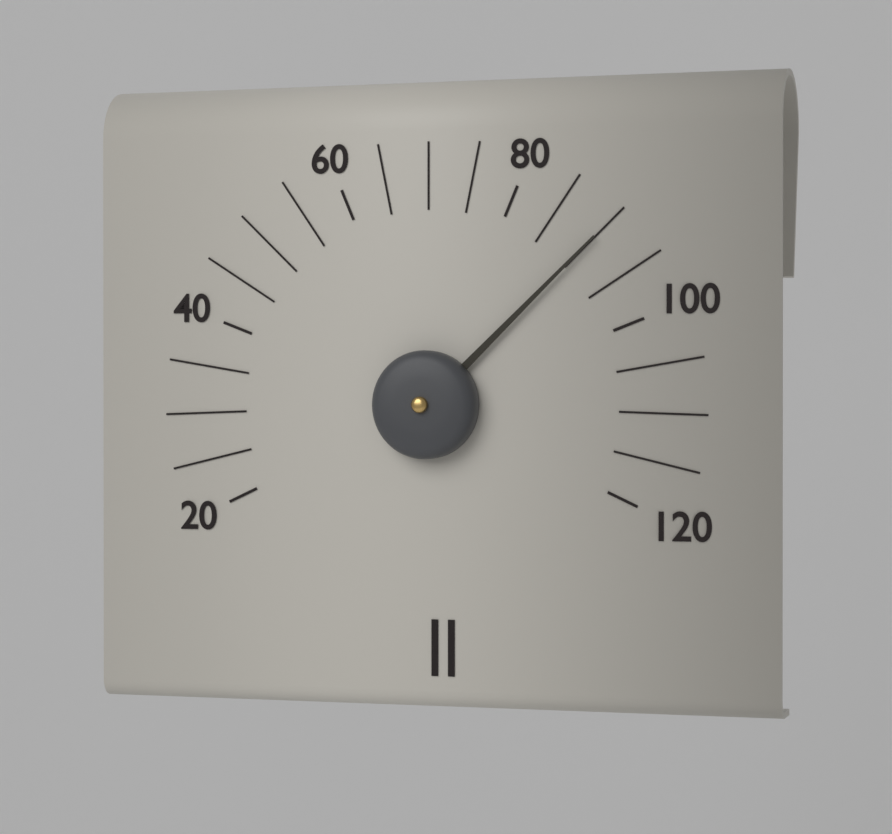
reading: 90 (no unit)
